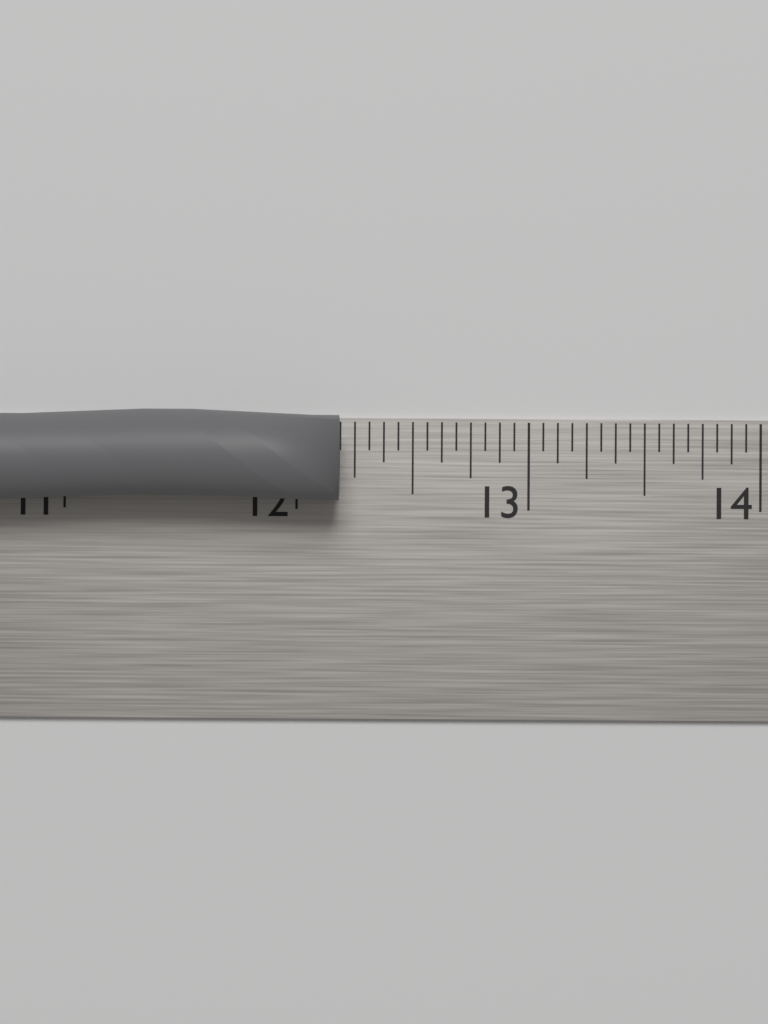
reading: 12.1875 in
